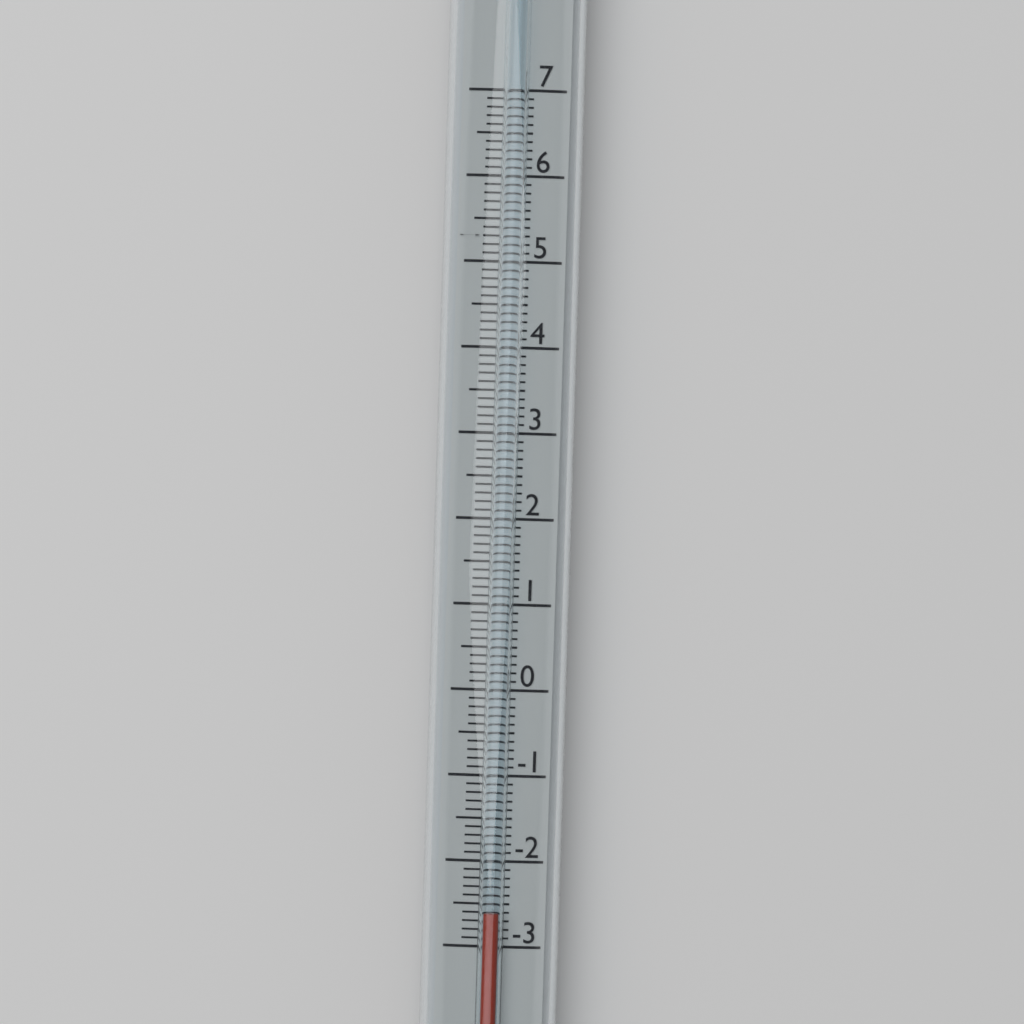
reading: -2.6 (no unit)
